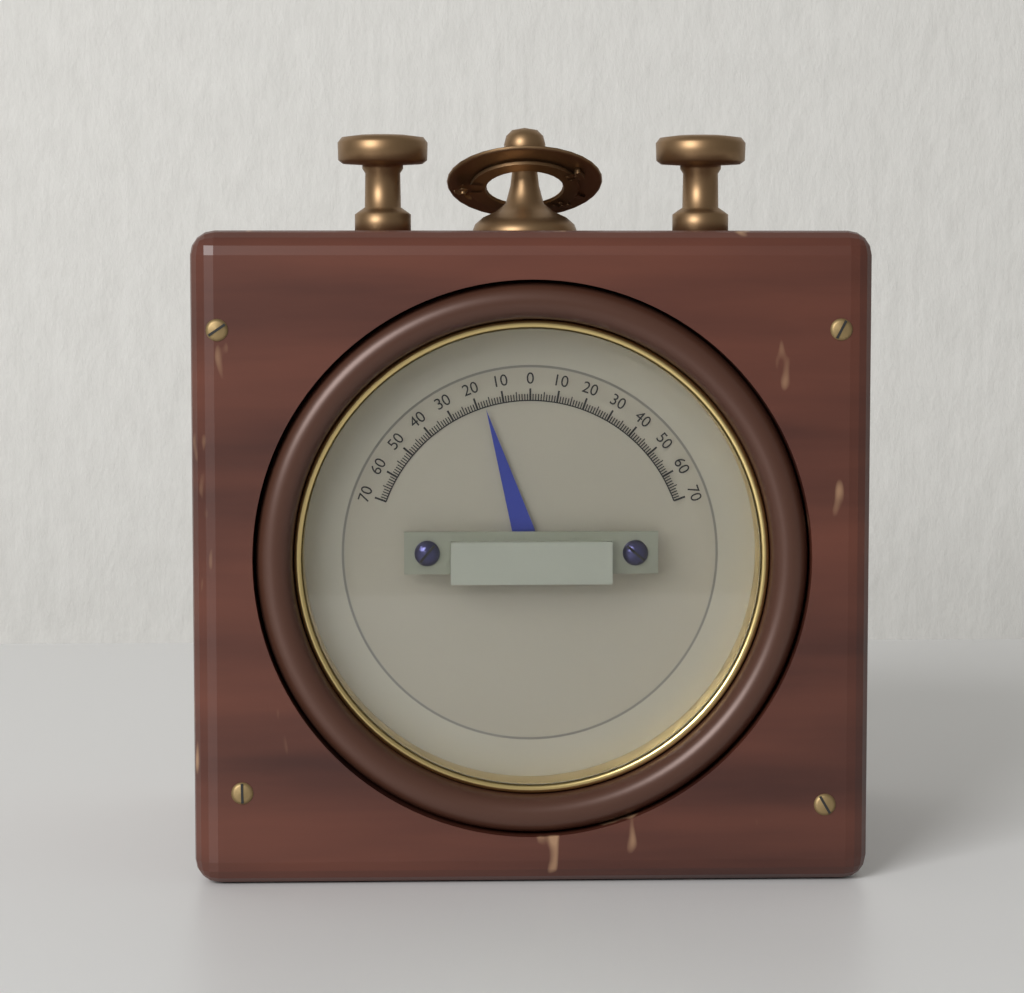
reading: -17 (no unit)
